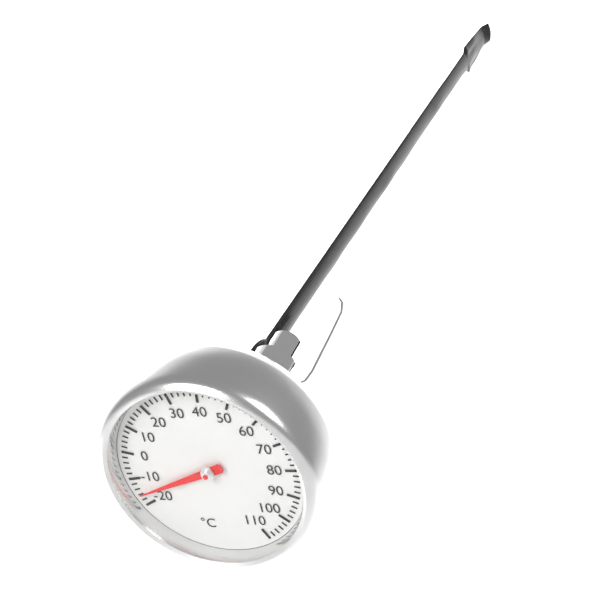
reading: -16 °C
